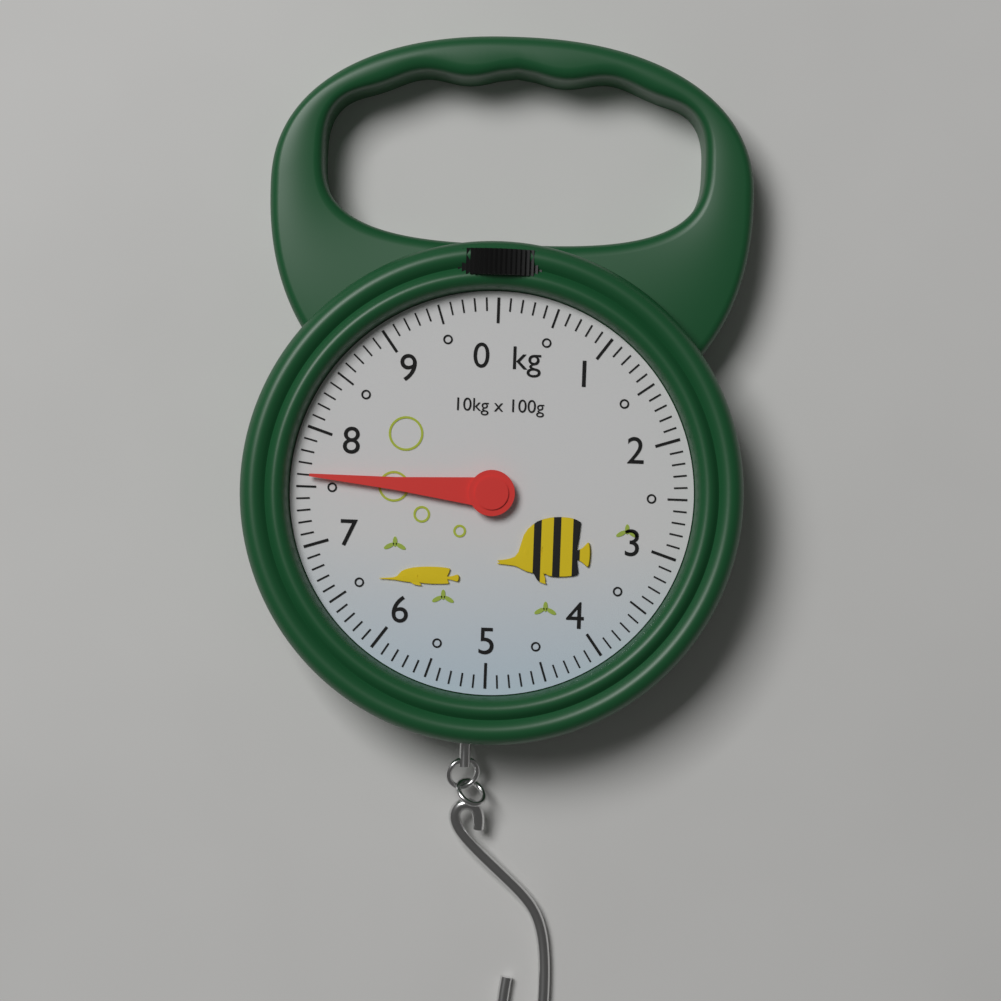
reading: 7.6 kg
